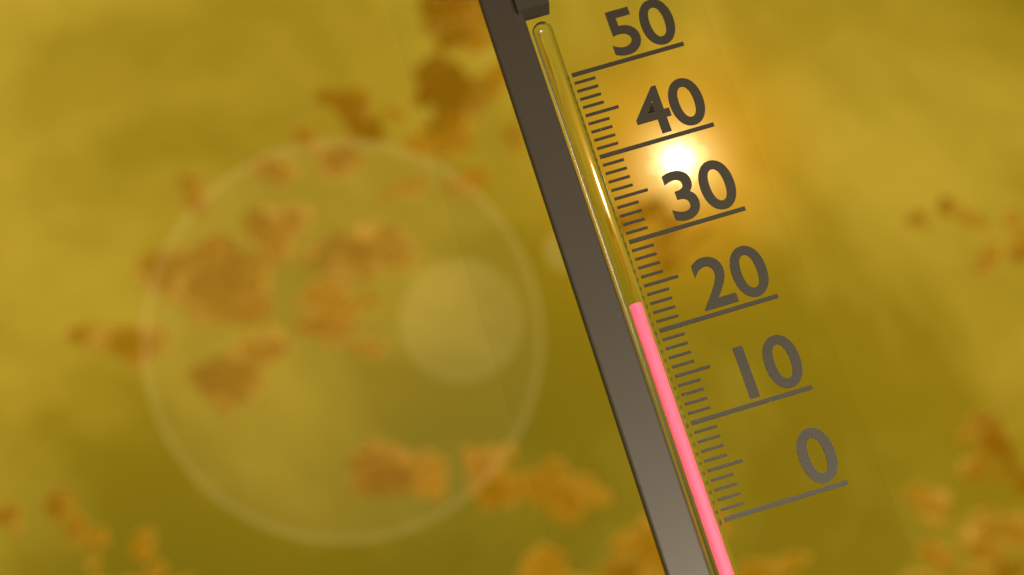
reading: 23 (no unit)
